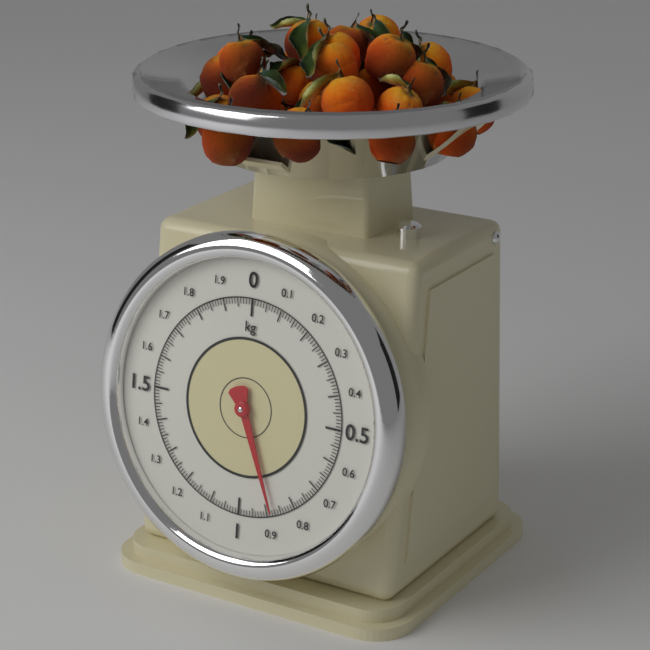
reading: 0.88 kg
